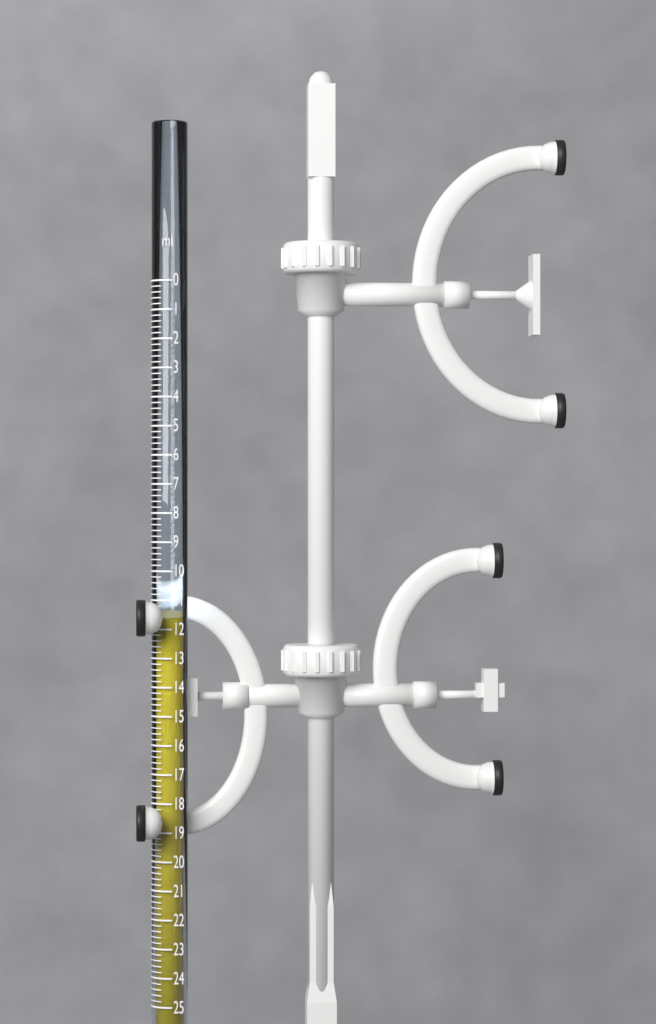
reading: 11.6 ml
